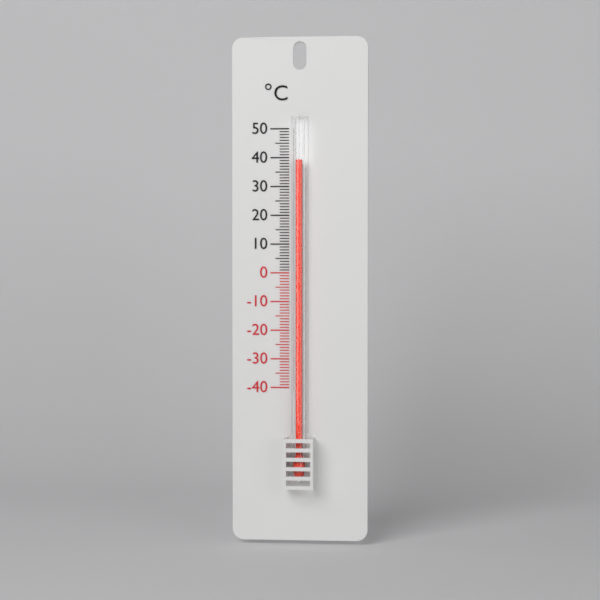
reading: 39 °C
